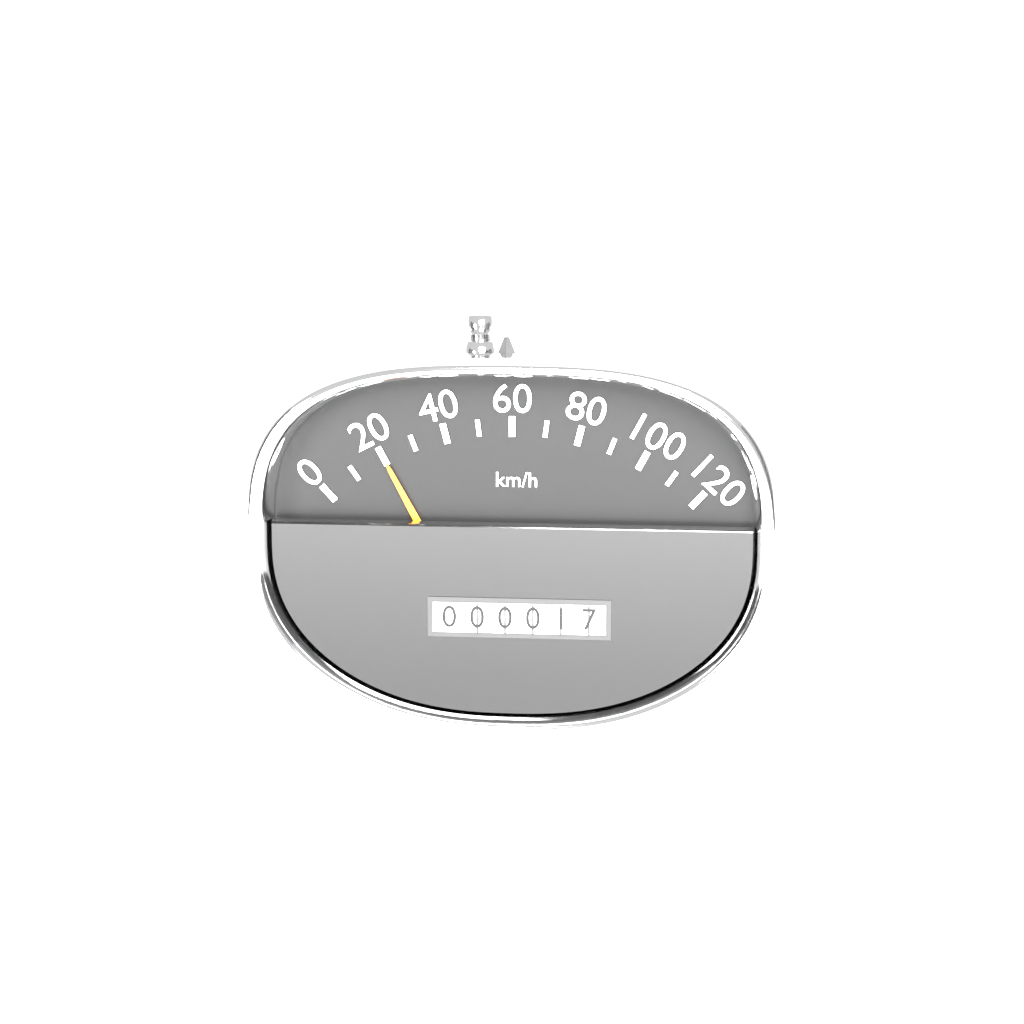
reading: 20 km/h
